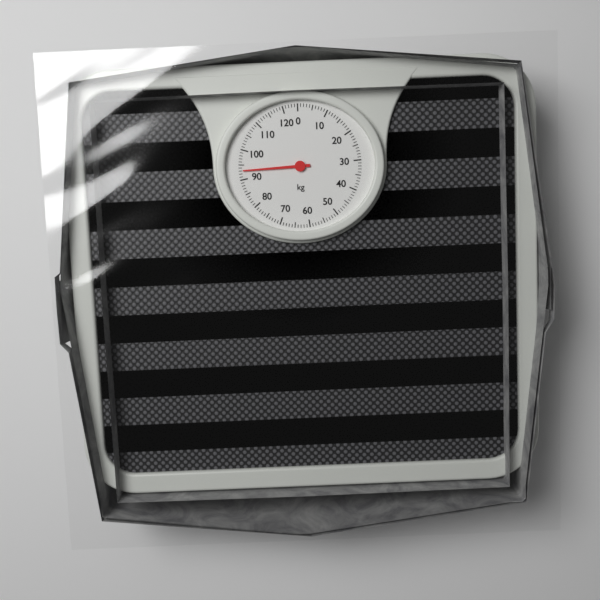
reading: 93 kg
